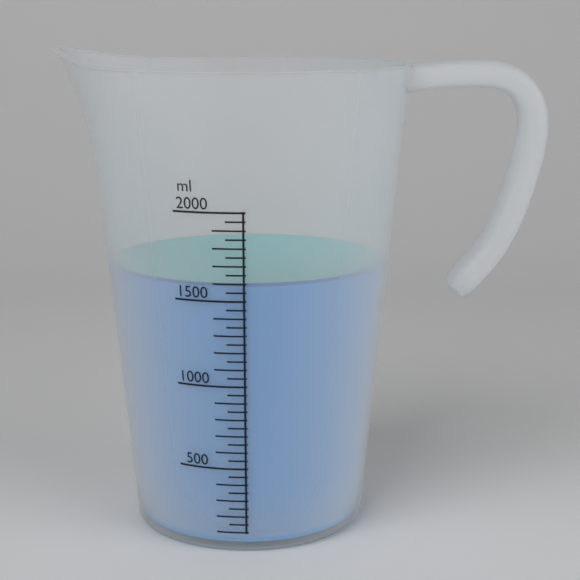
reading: 1600 ml
